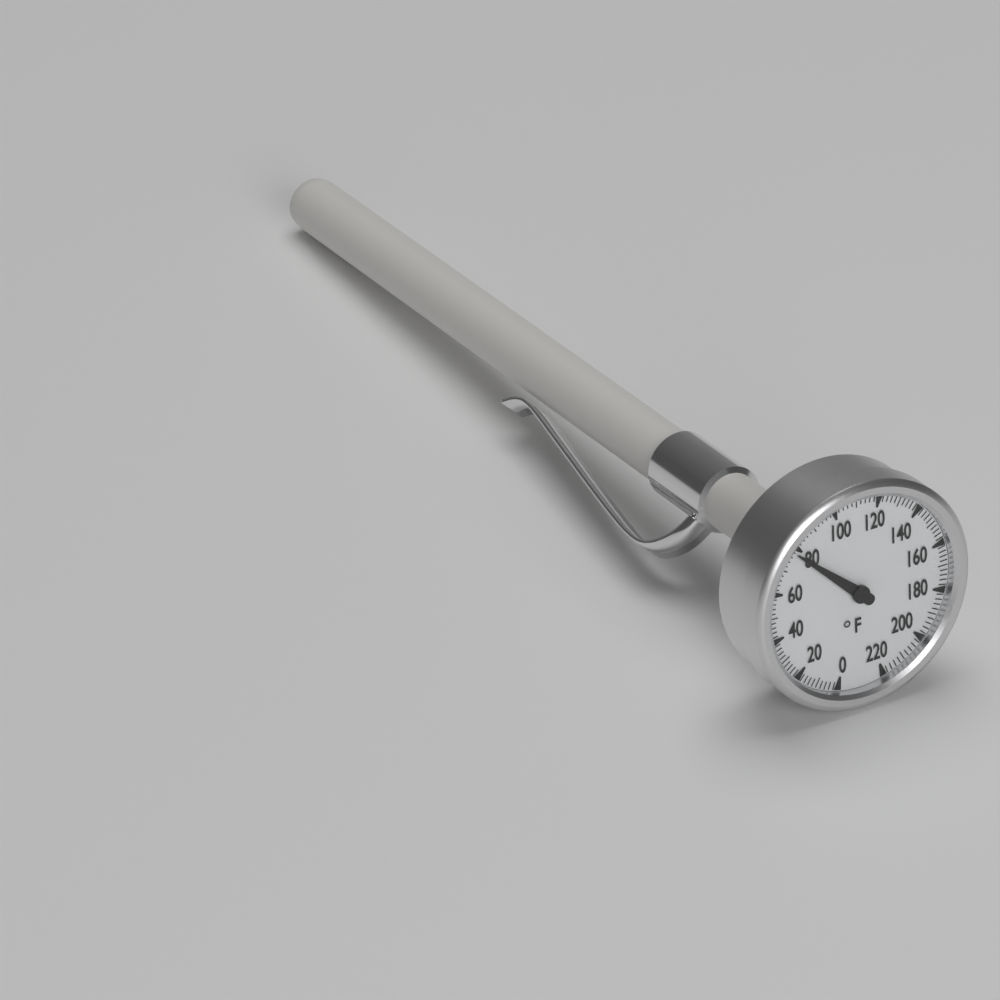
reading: 78 °F
